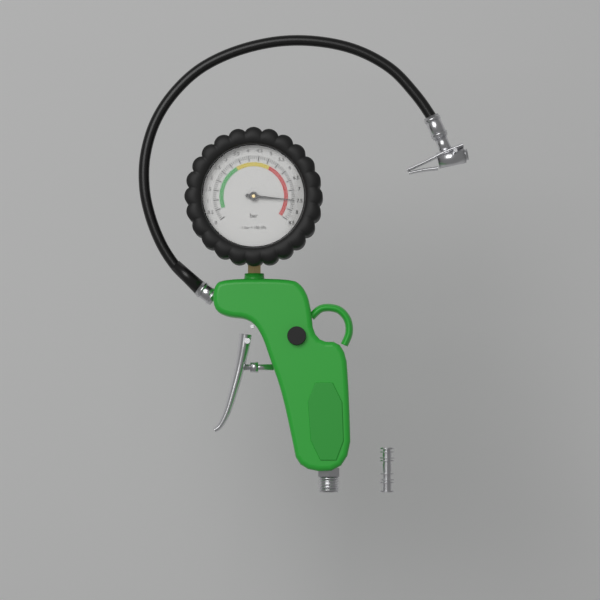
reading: 7.5 bar
